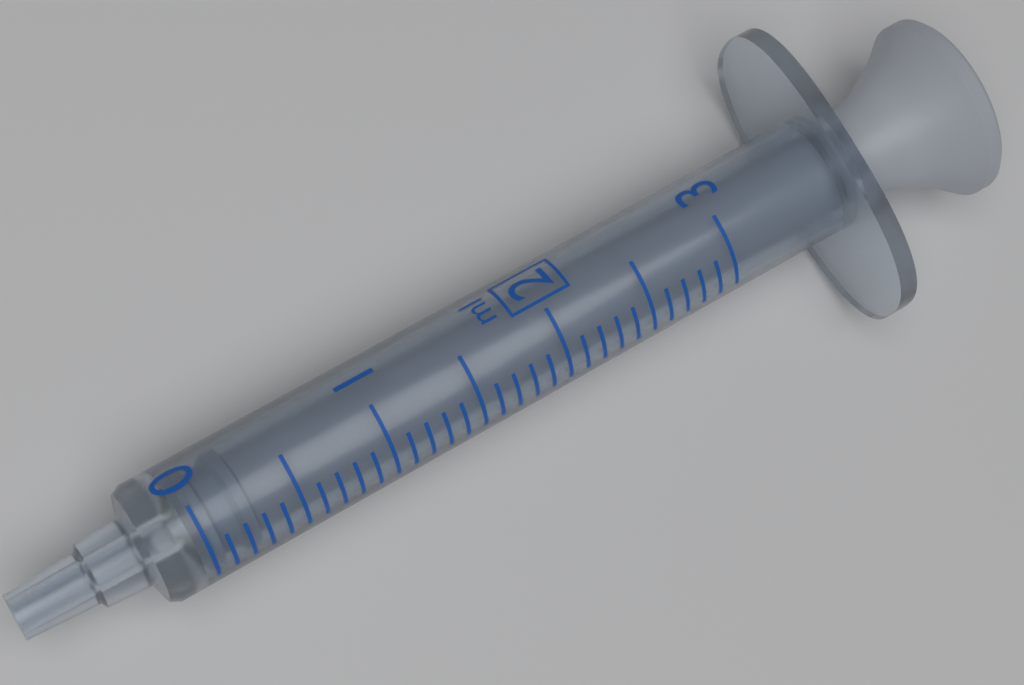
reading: 0.0 ml
